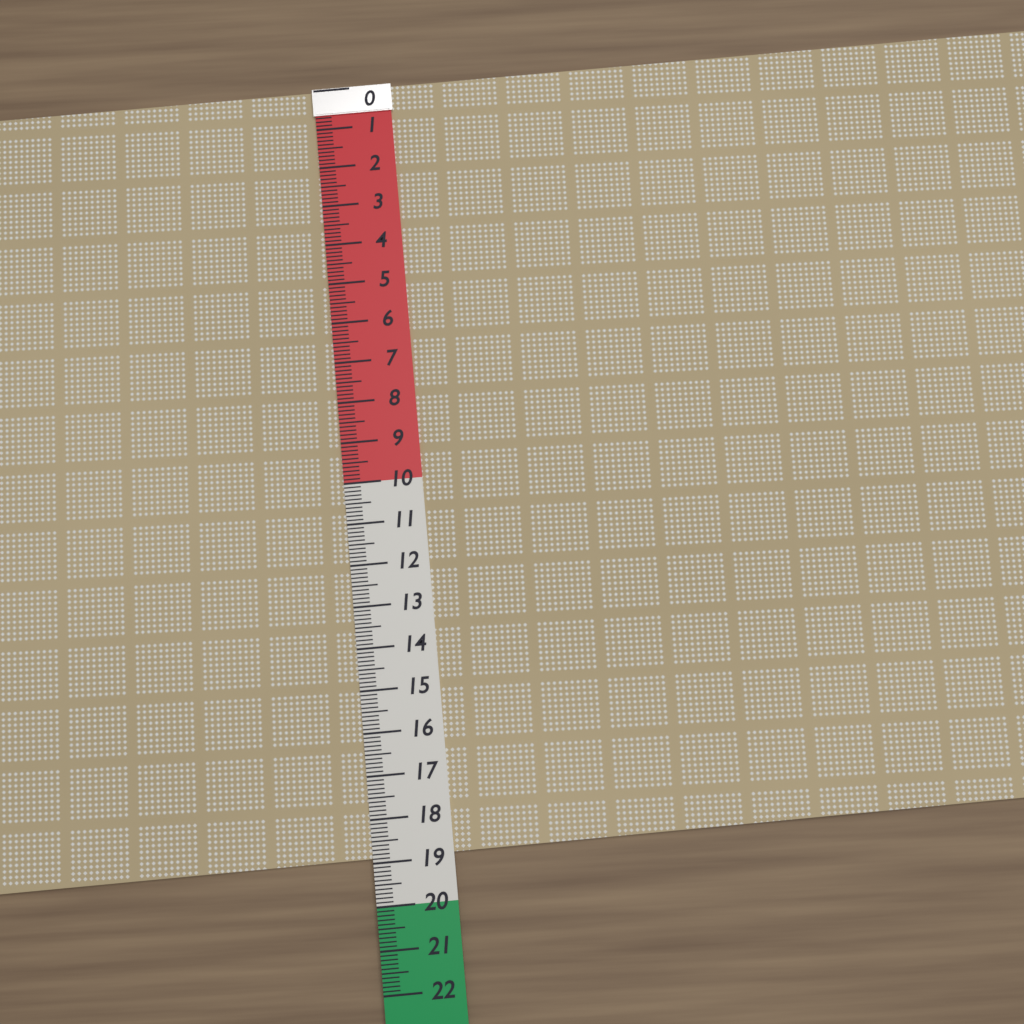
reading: 18.9 (no unit)
